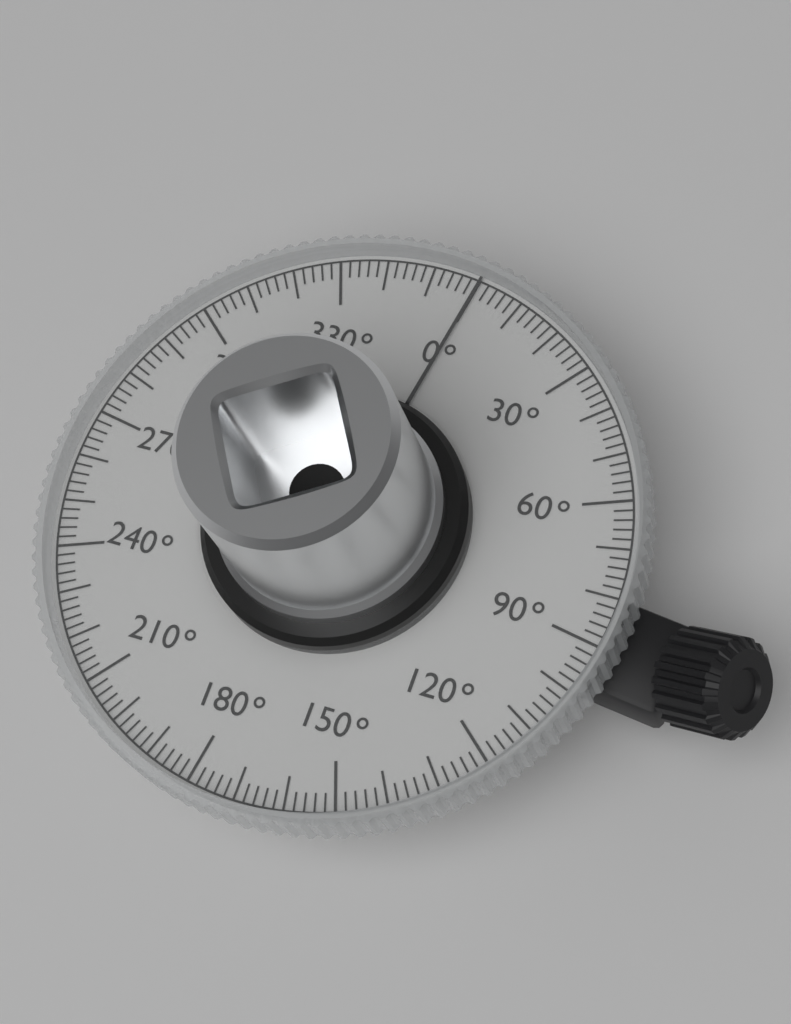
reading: 0 °
